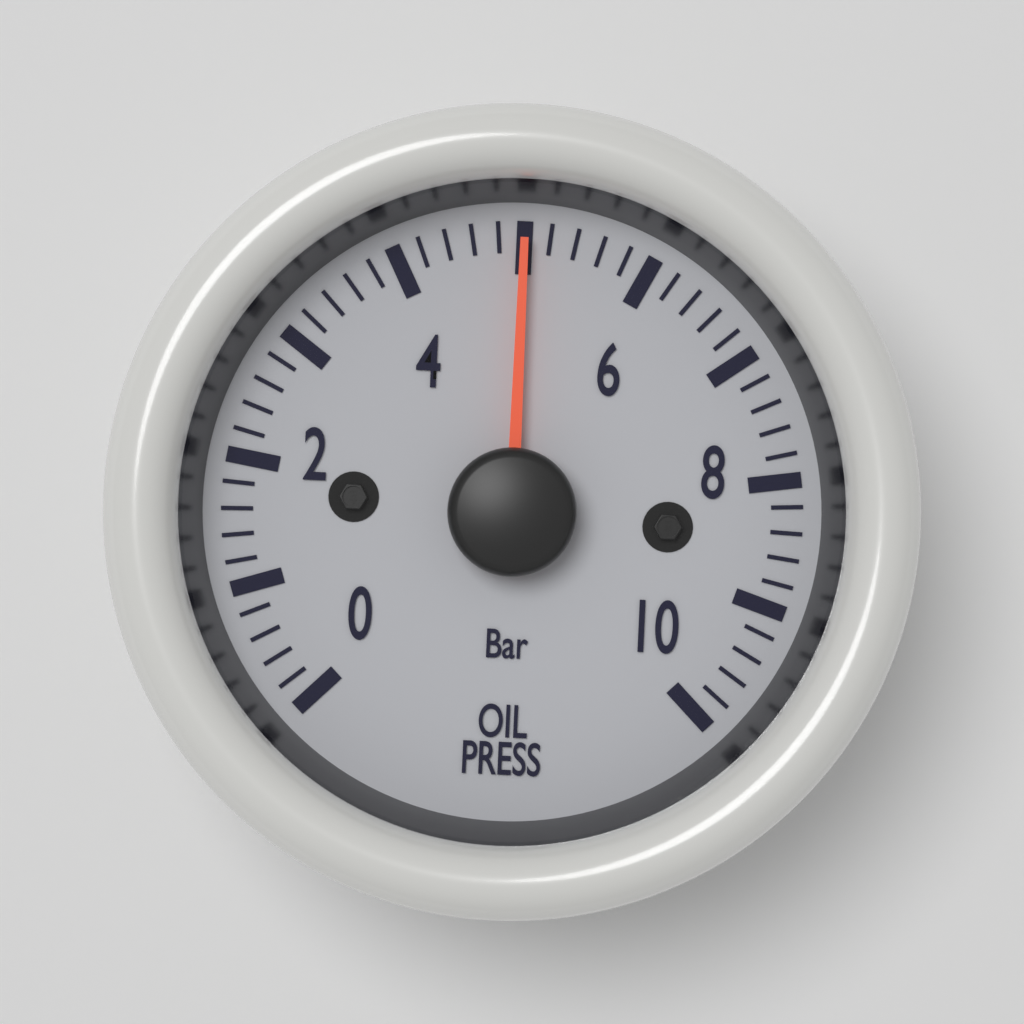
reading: 5.0 bar
